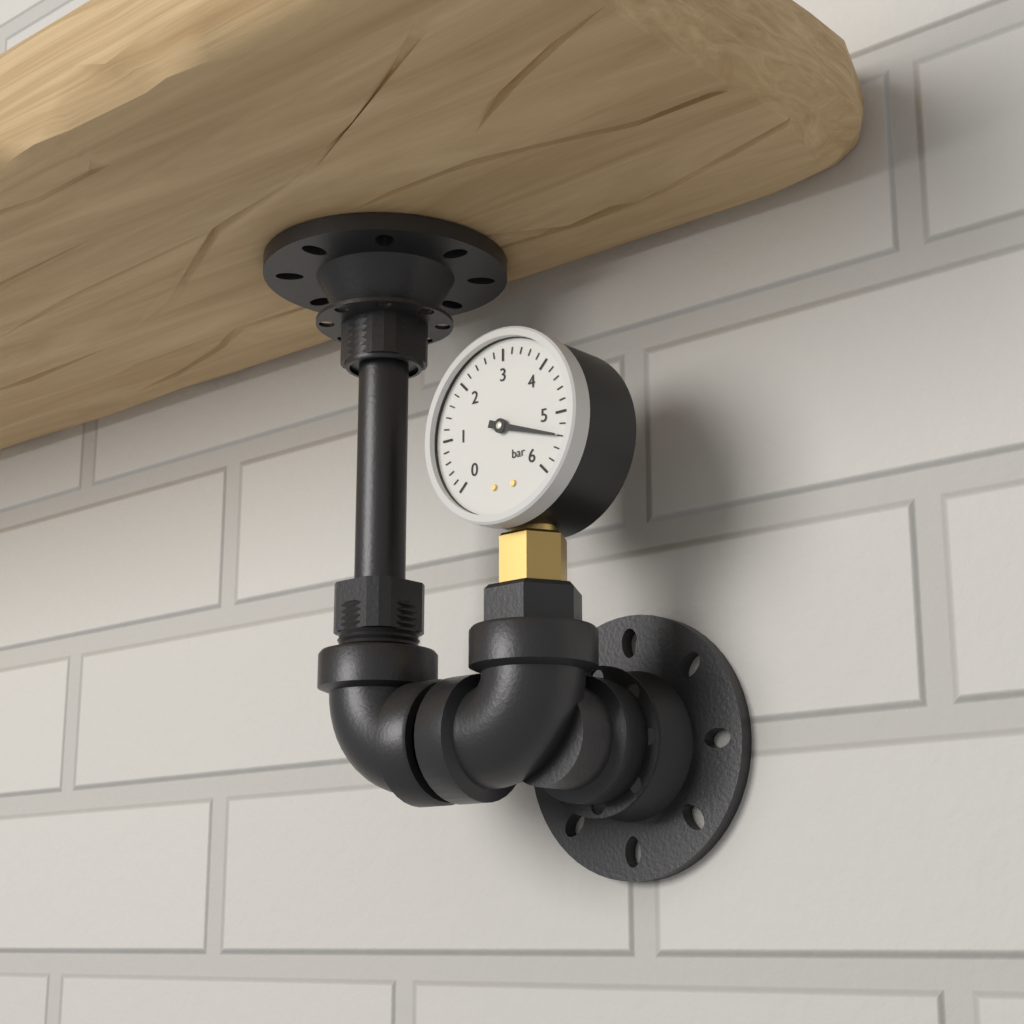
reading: 5.4 bar
